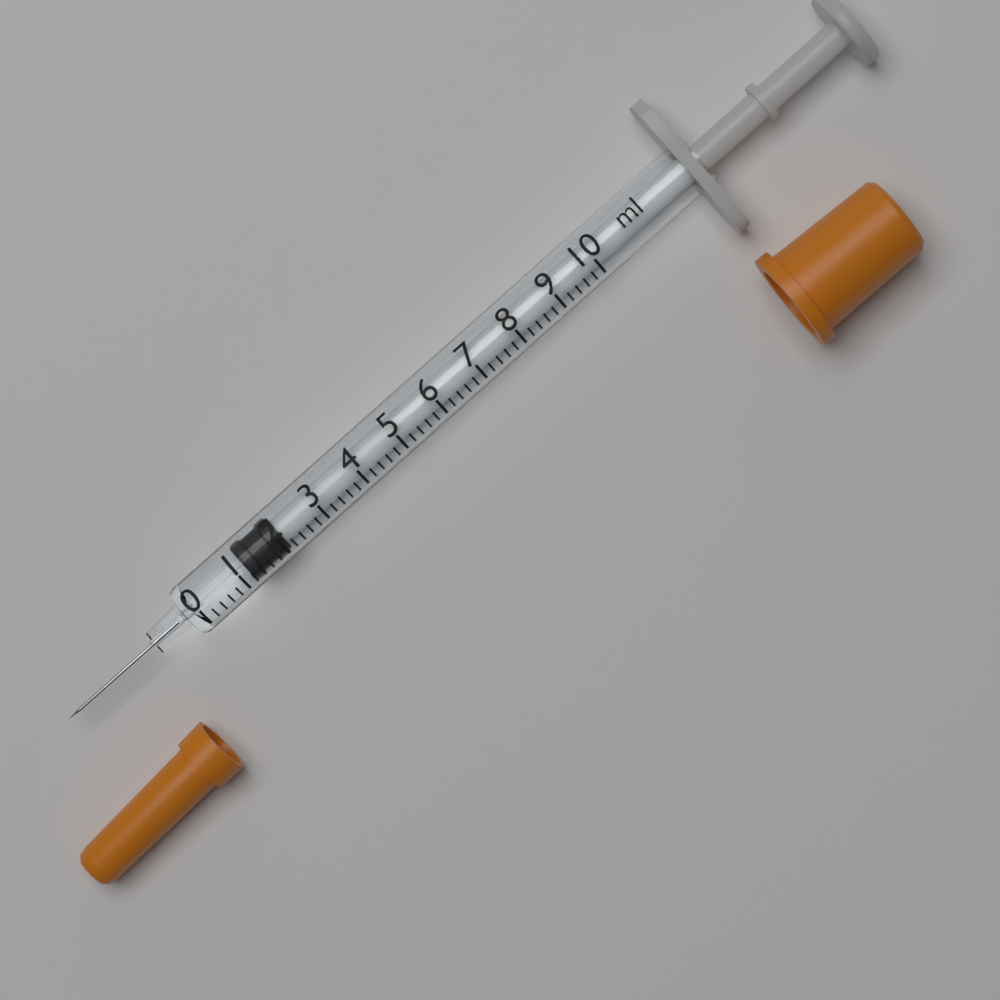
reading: 1.2 ml
